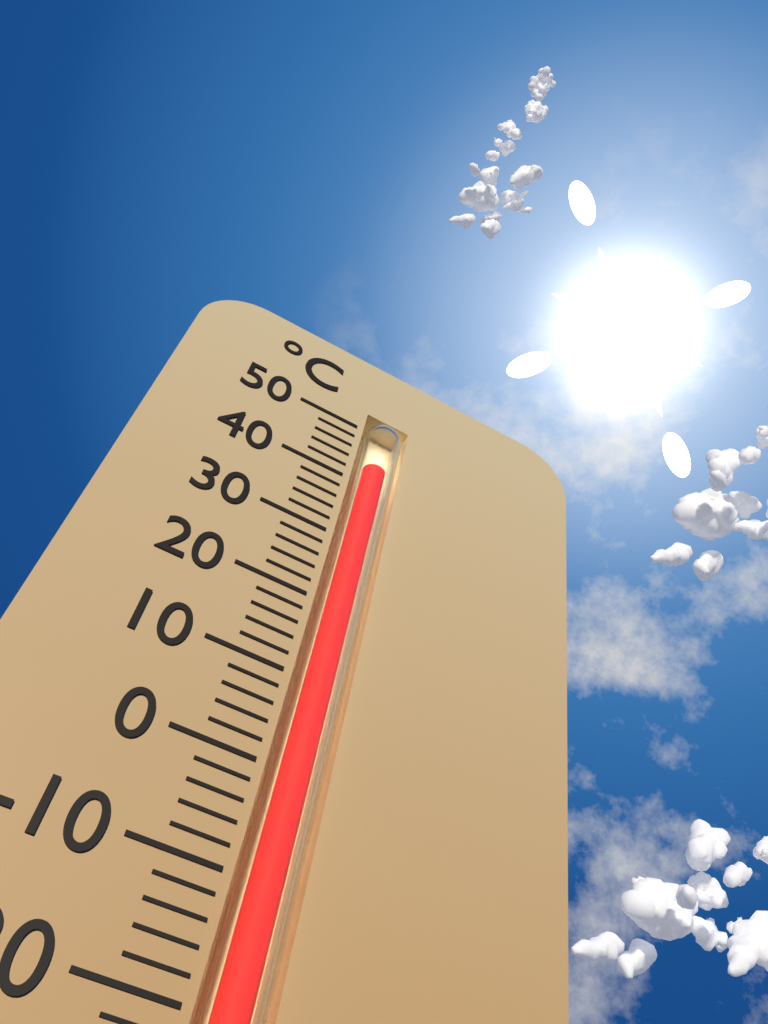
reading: 44 °C
